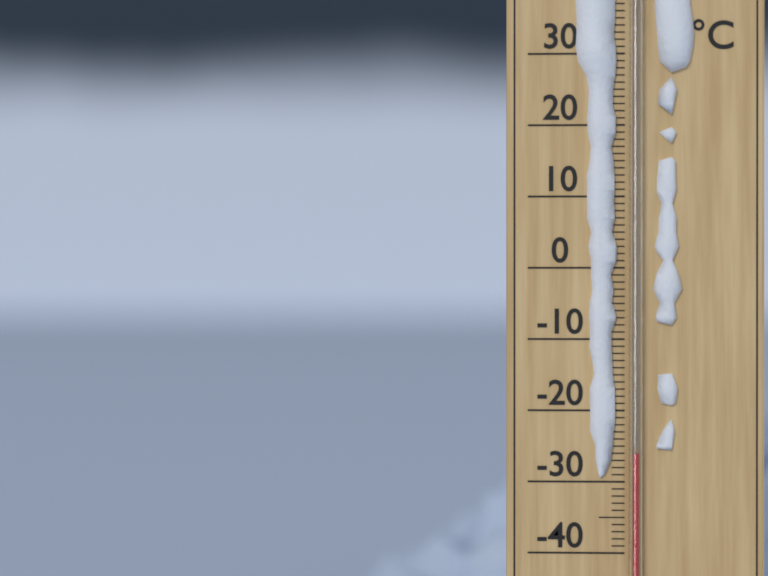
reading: -26 °C
